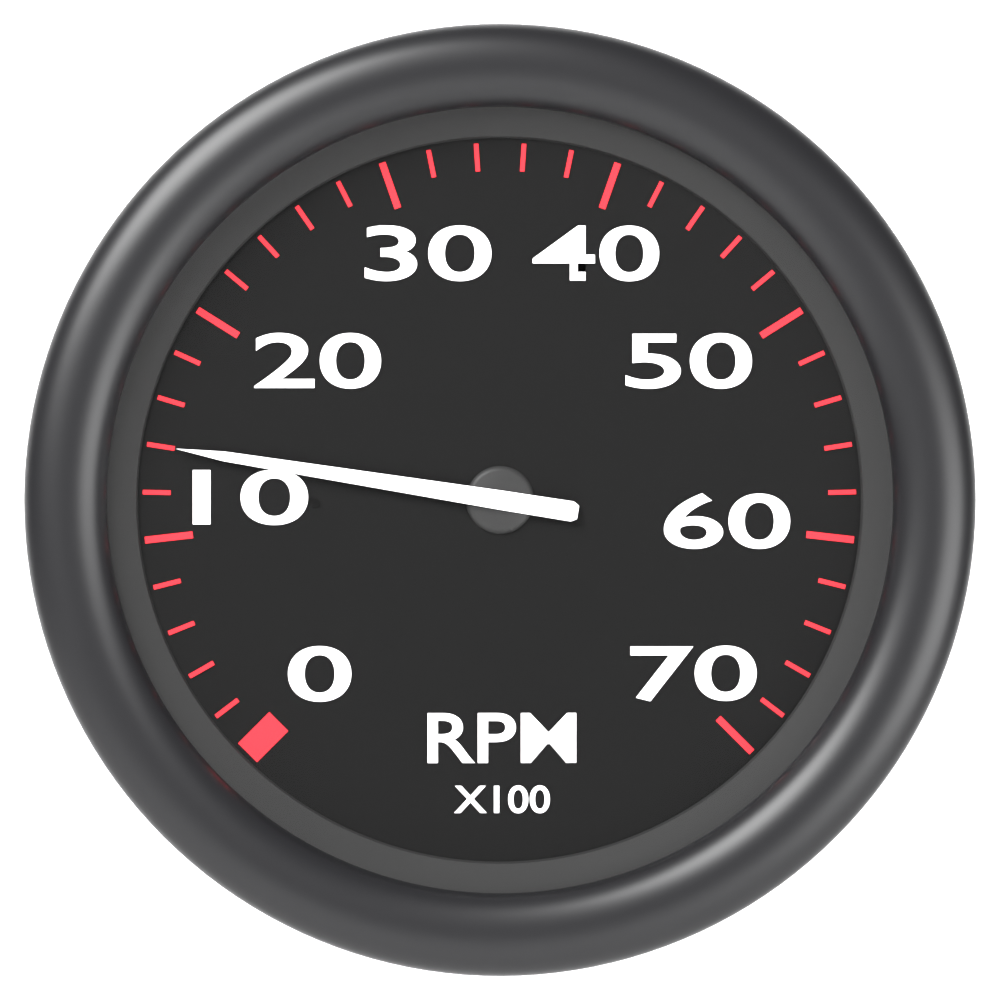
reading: 1400 RPM
